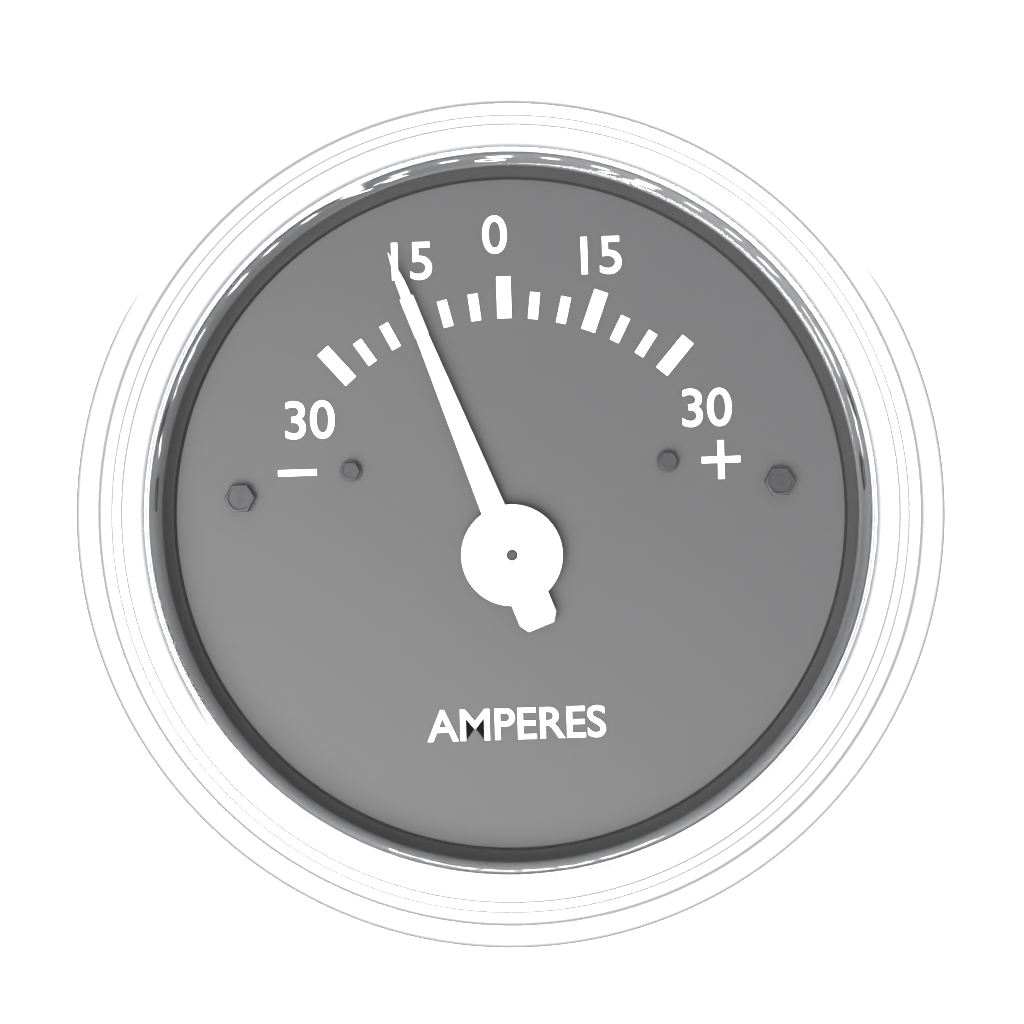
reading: -15 A
